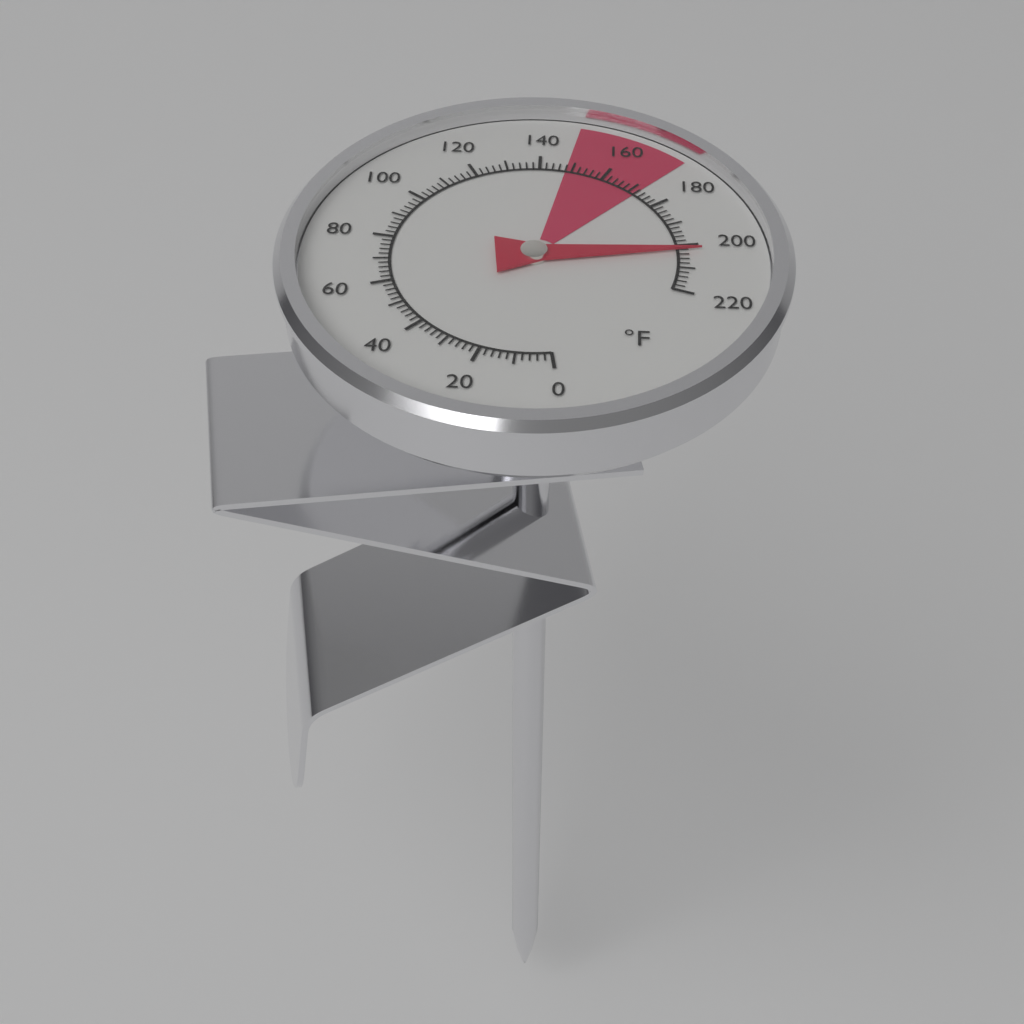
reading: 202 °F
